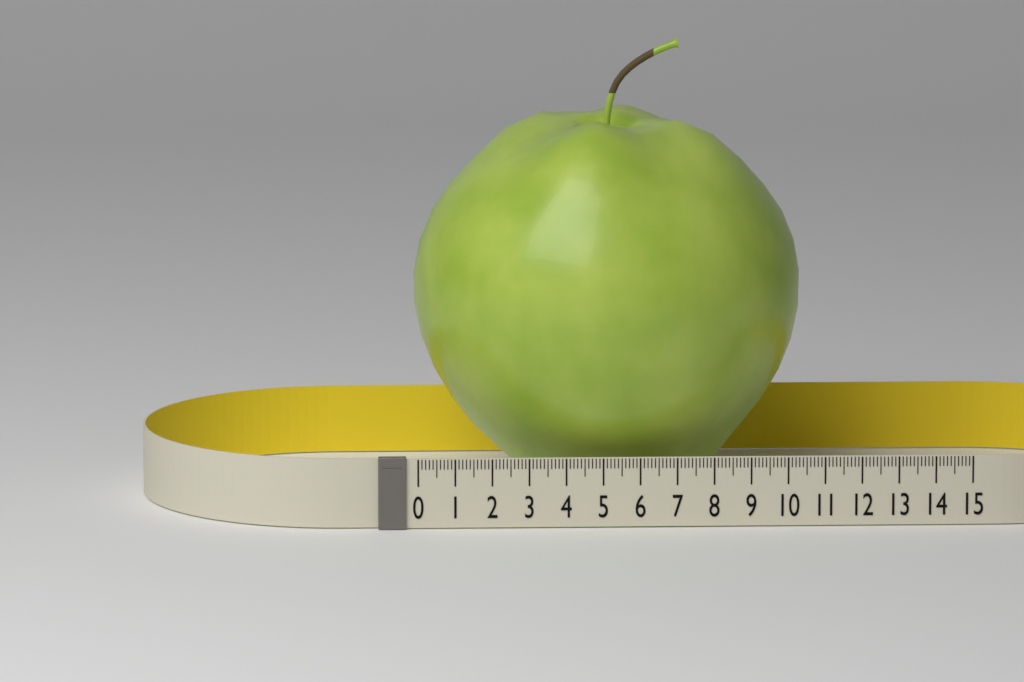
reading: 10.6 (no unit)
